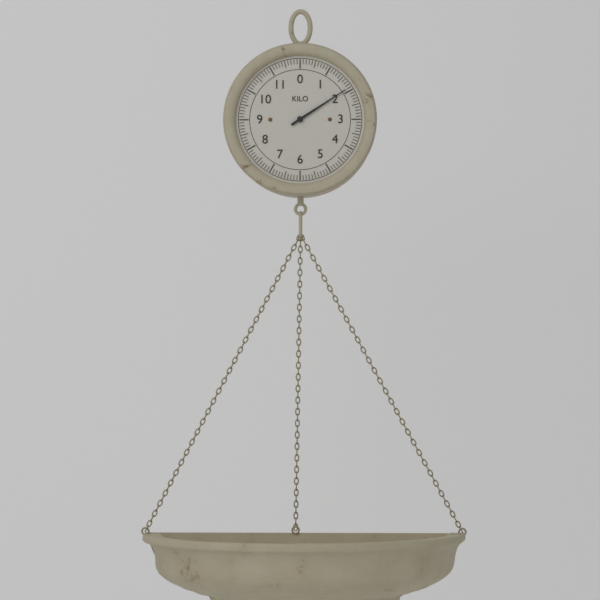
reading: 1.9 kg
